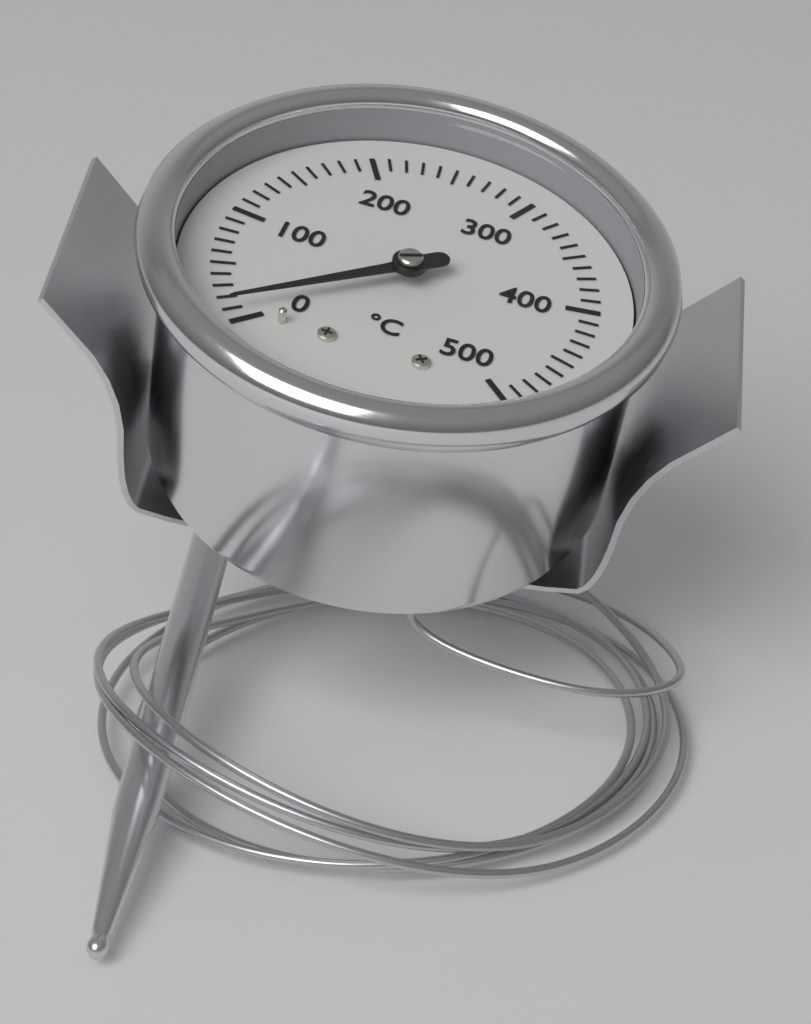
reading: 10 °C
